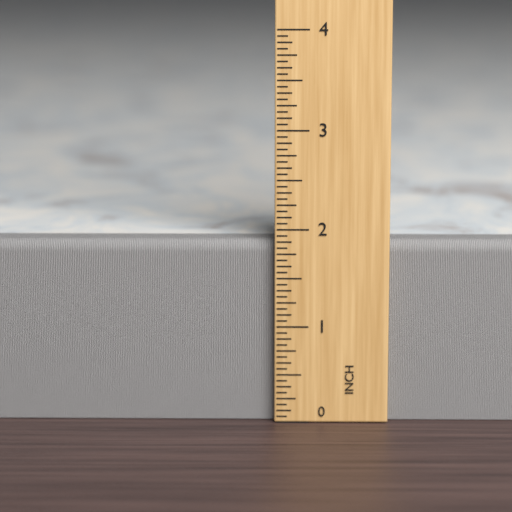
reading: 1.8750 in
